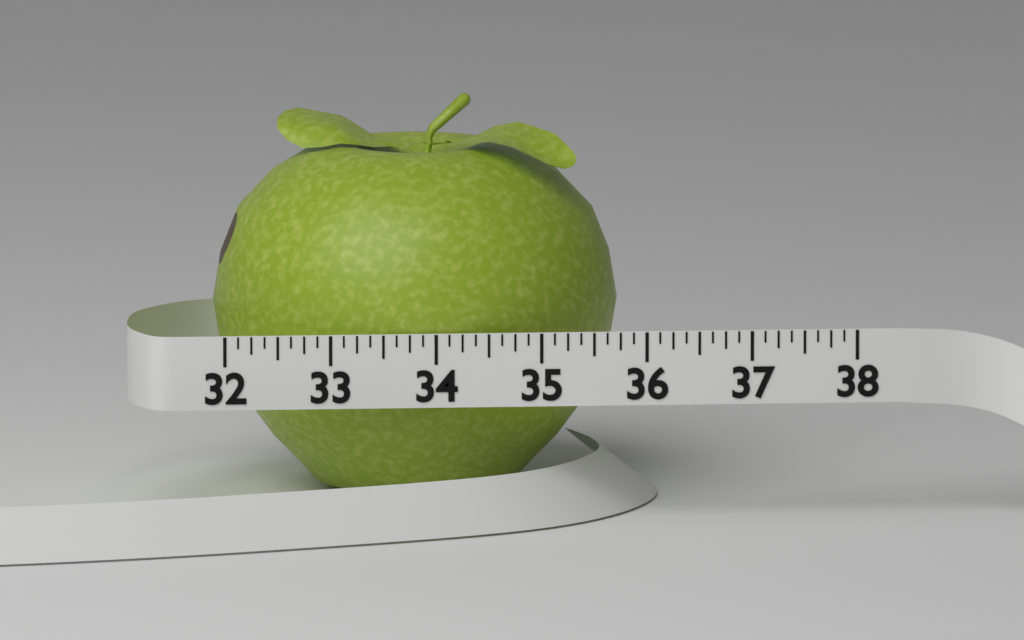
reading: 35.875 (no unit)
